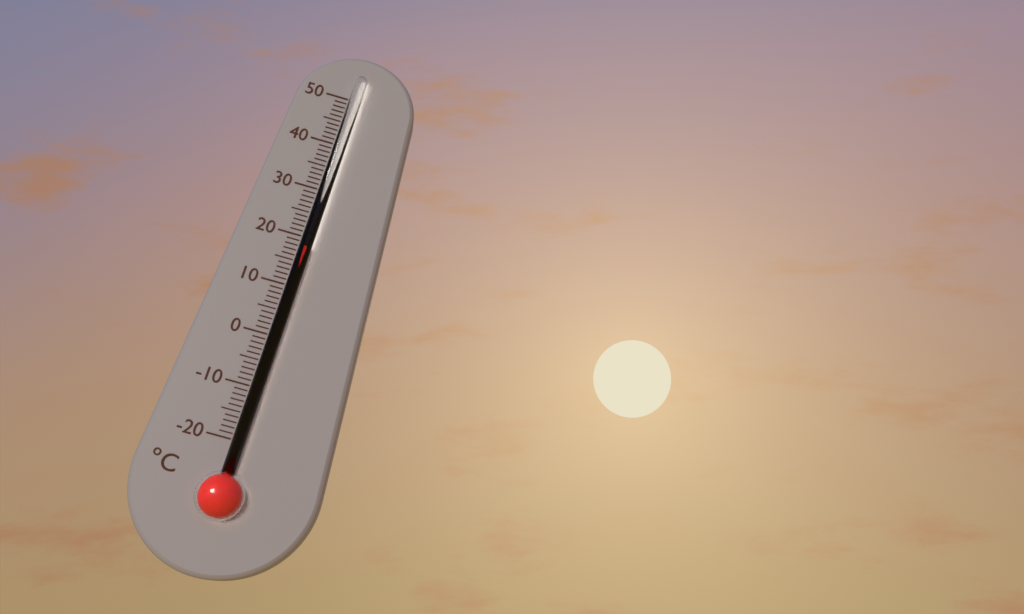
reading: 18 °C
